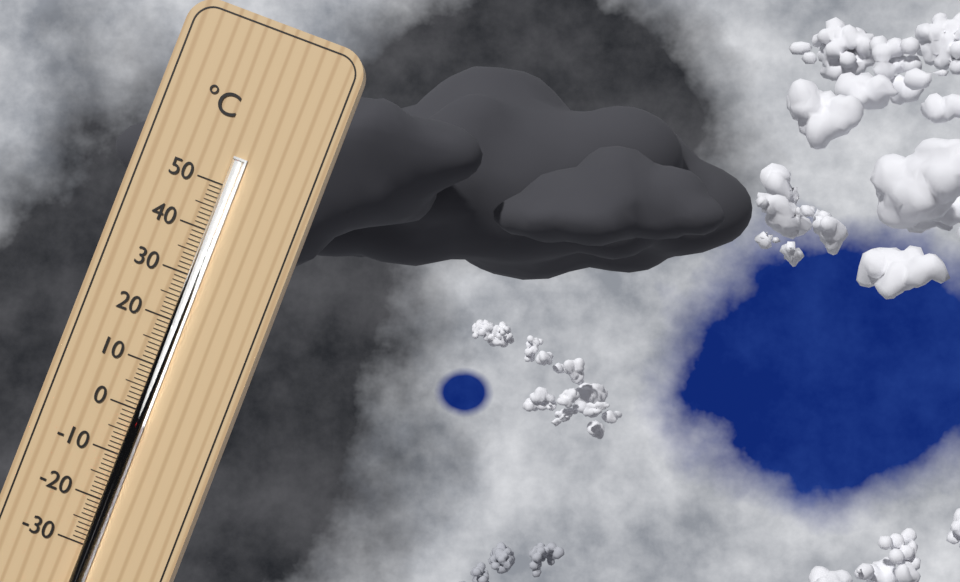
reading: -2 °C
